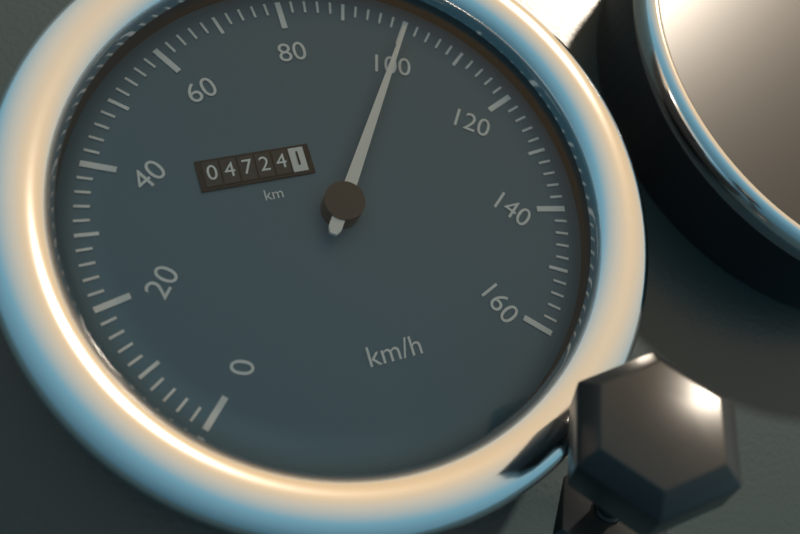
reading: 100 km/h
